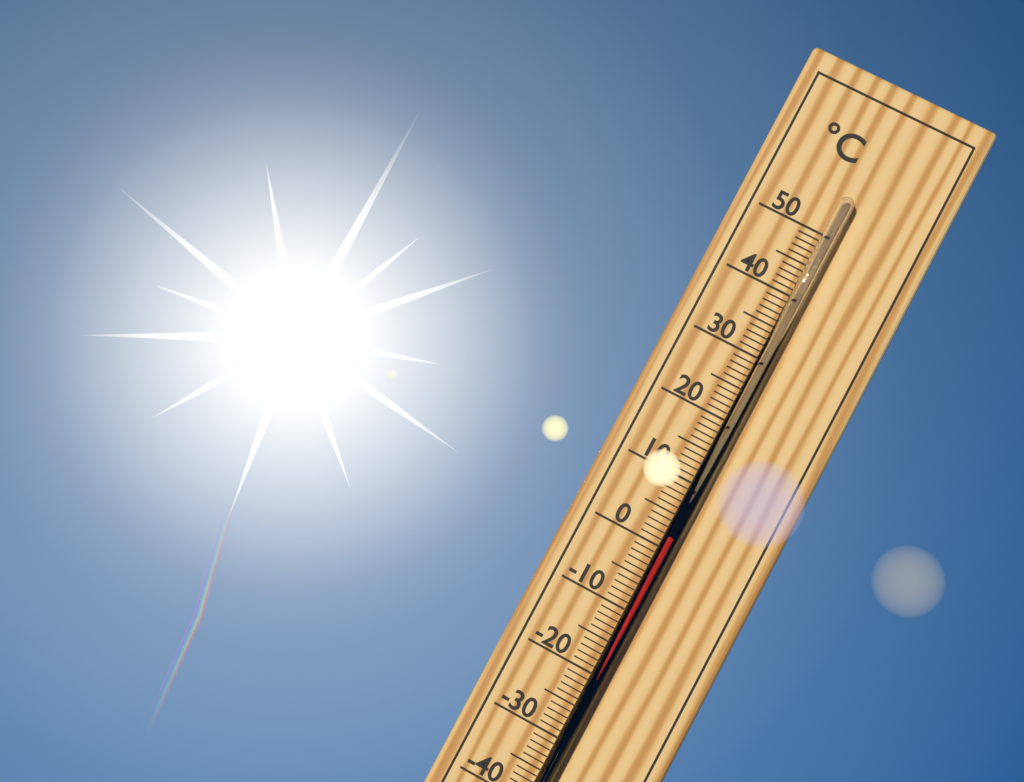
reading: 2 °C
